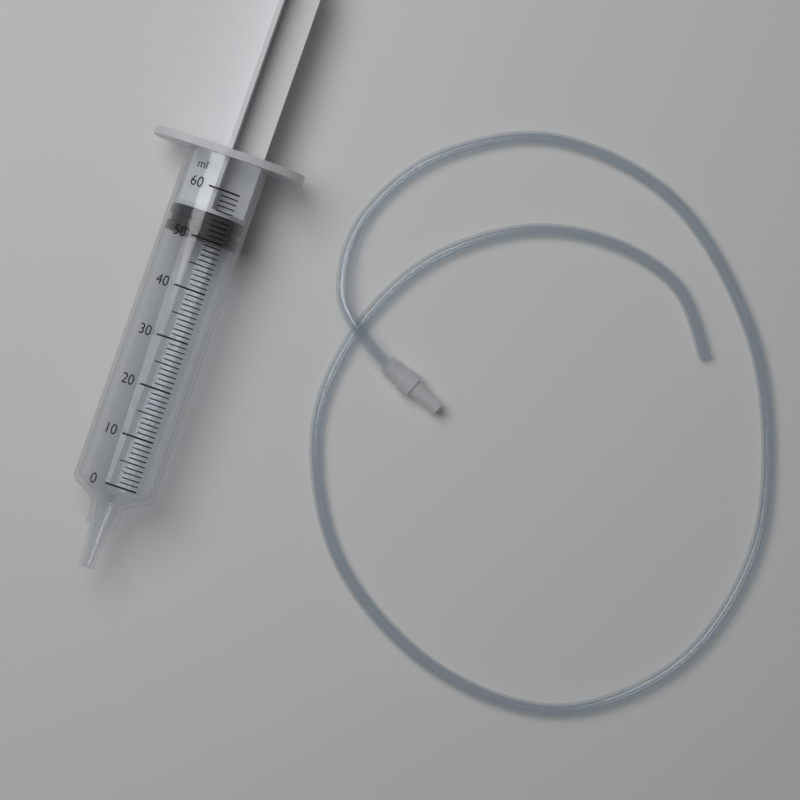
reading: 50 ml
